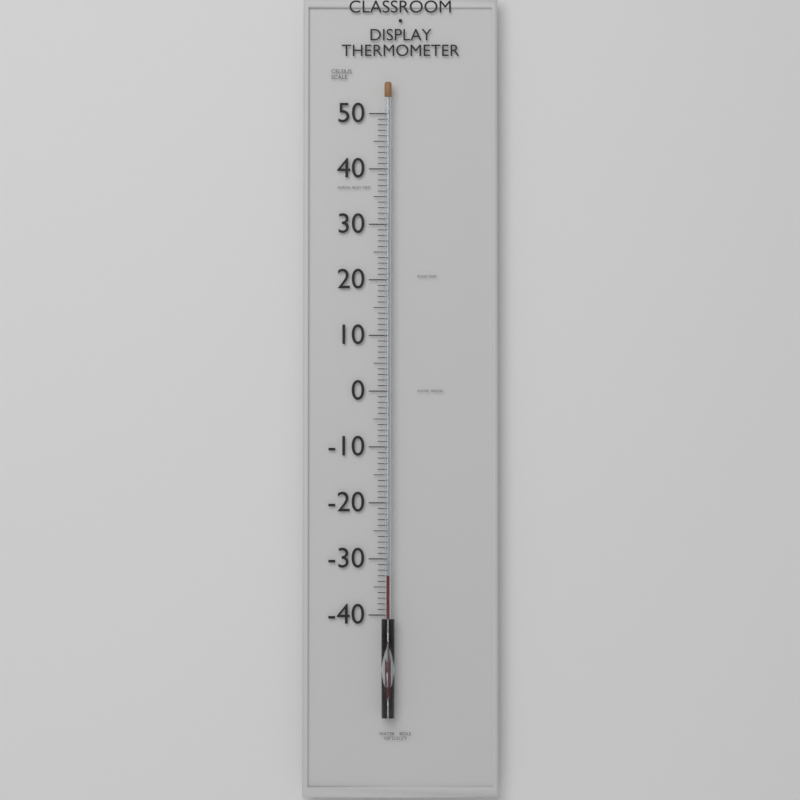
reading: -33 °C
